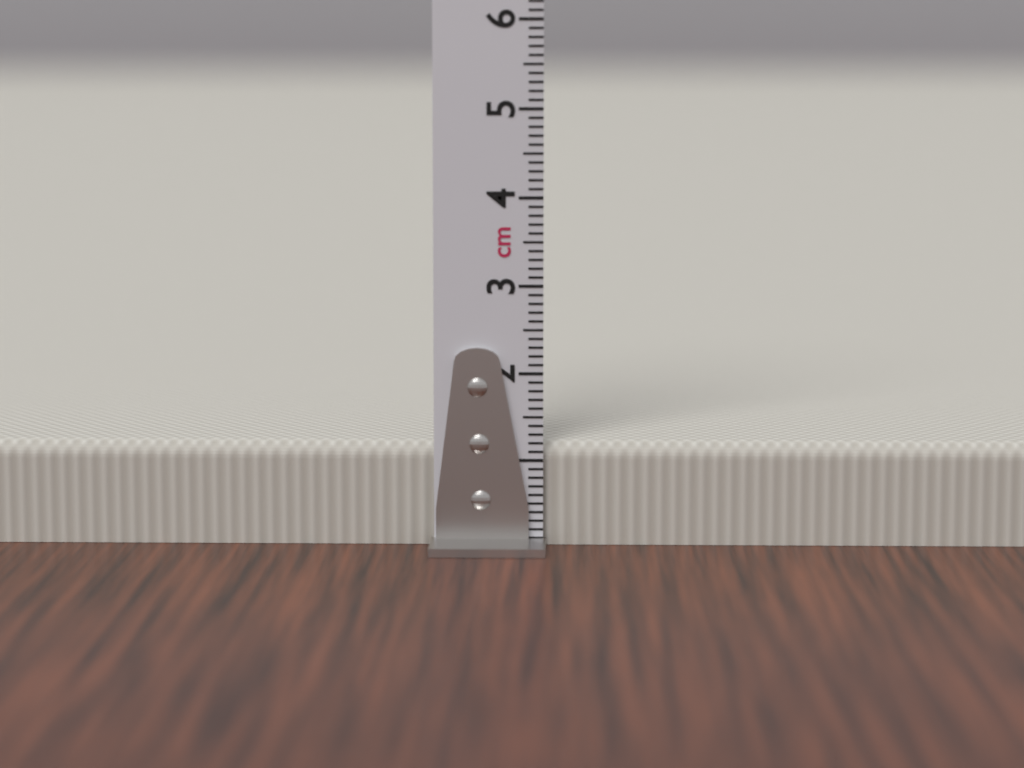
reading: 1.2 cm
